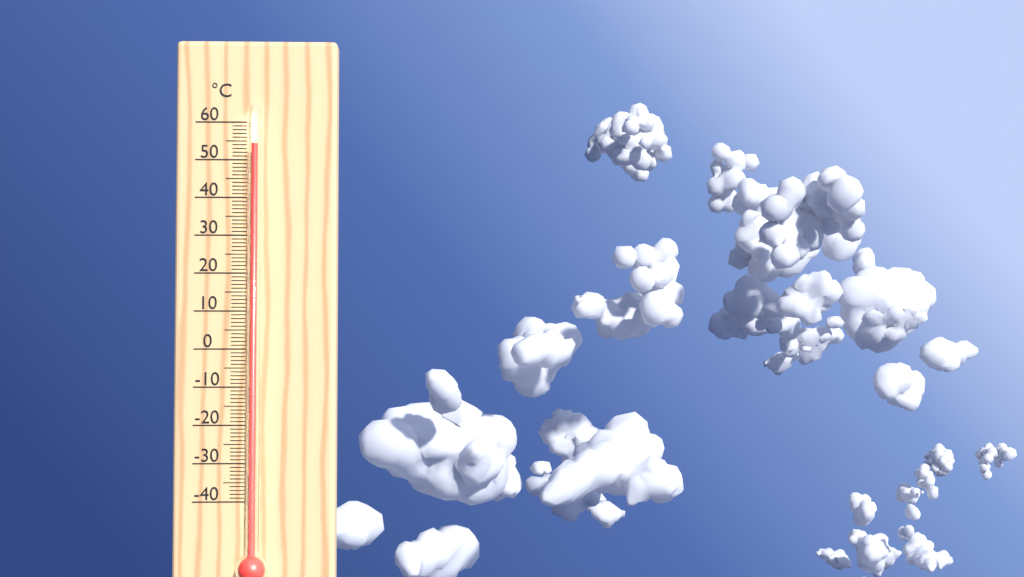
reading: 54 °C
